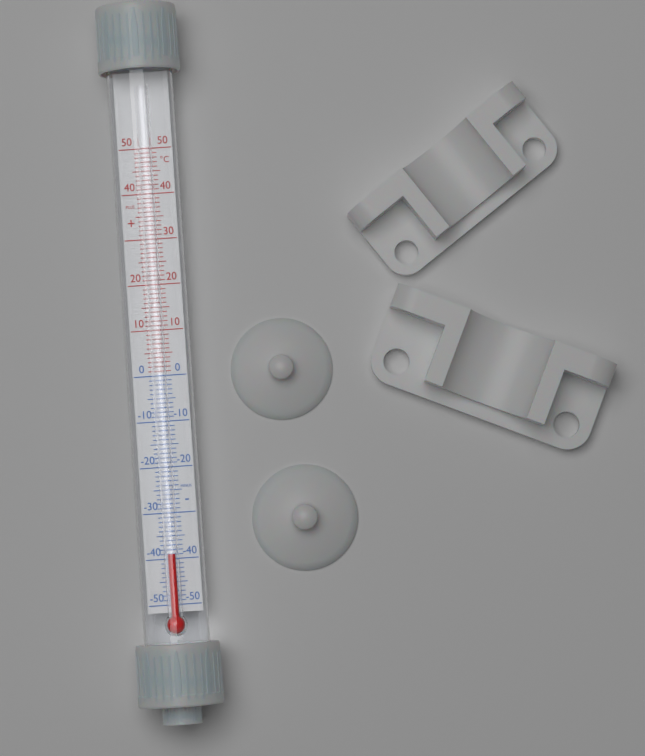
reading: -39 °C
